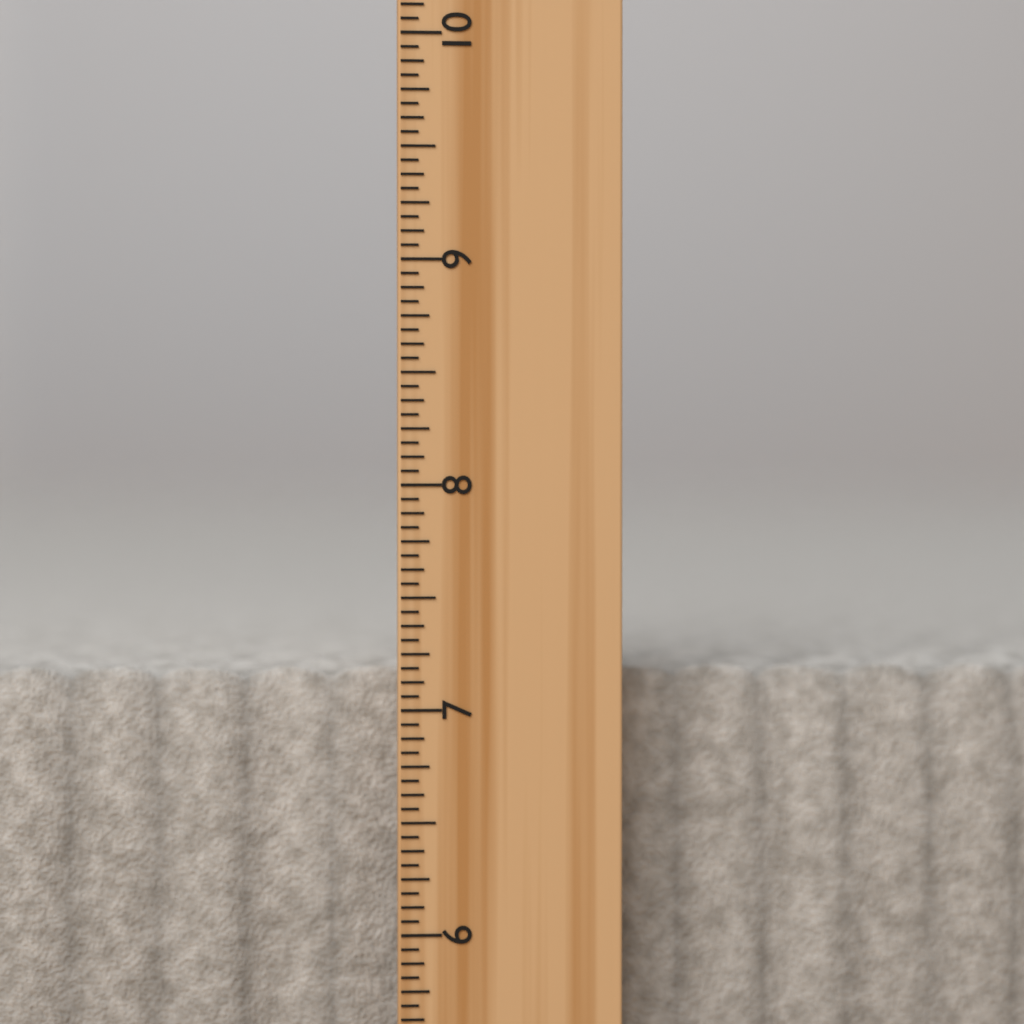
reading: 7.1875 inch
